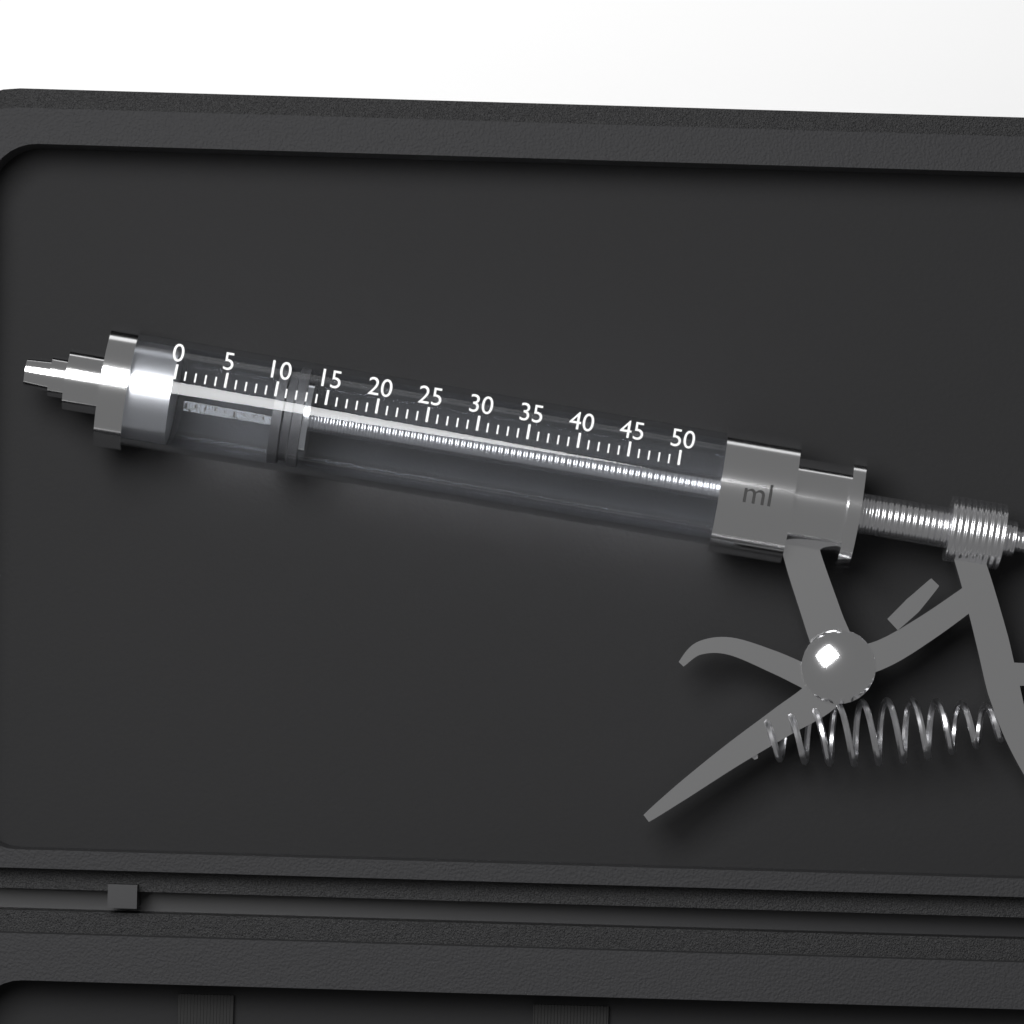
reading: 10 ml
